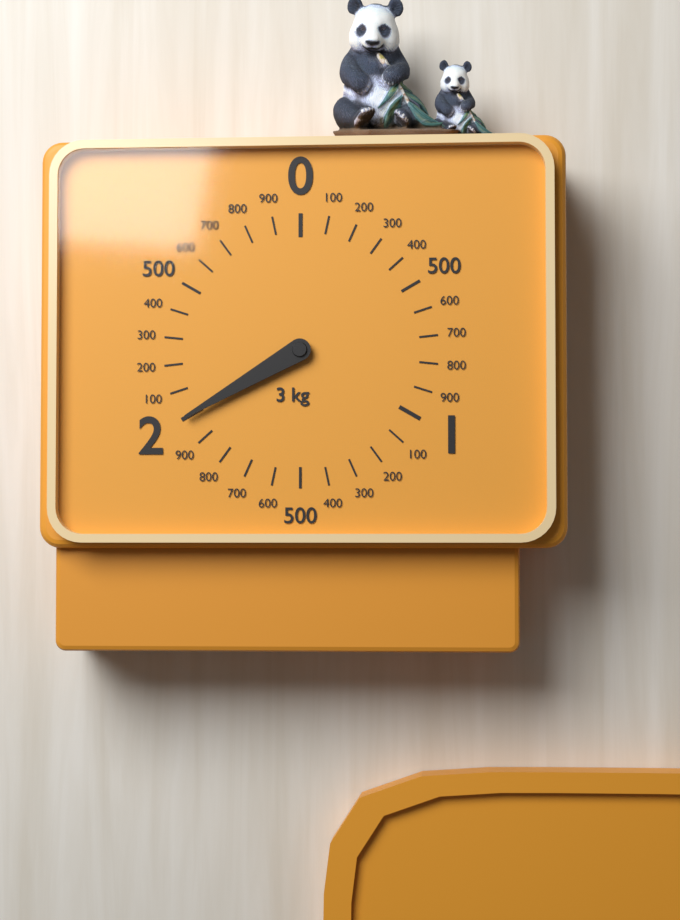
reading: 2.0 kg
